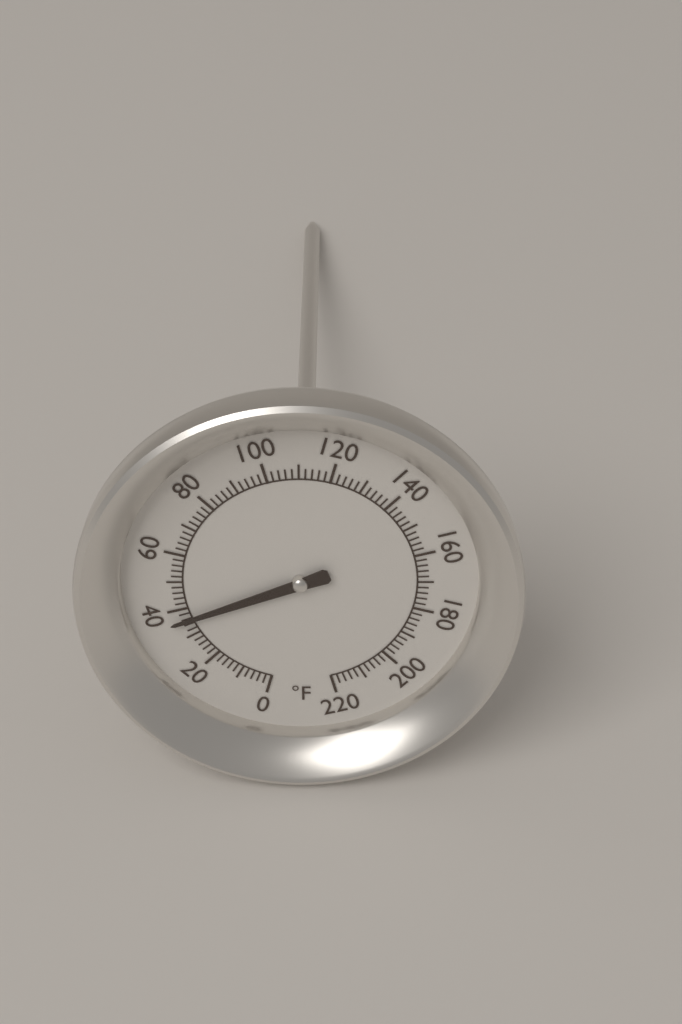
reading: 36 °F
